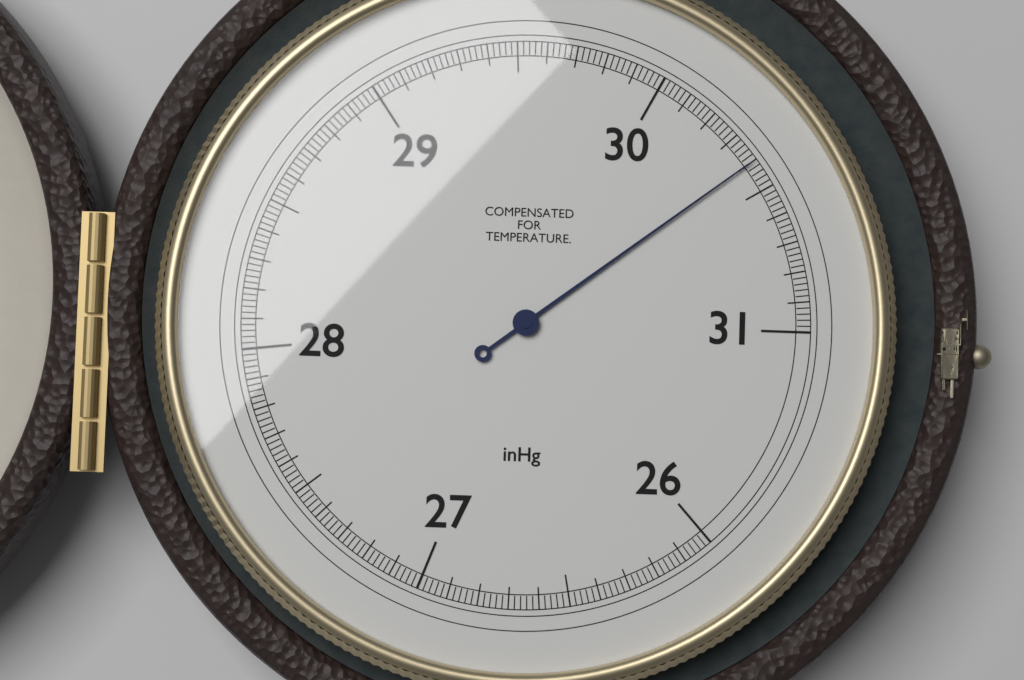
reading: 30.40 inHg
